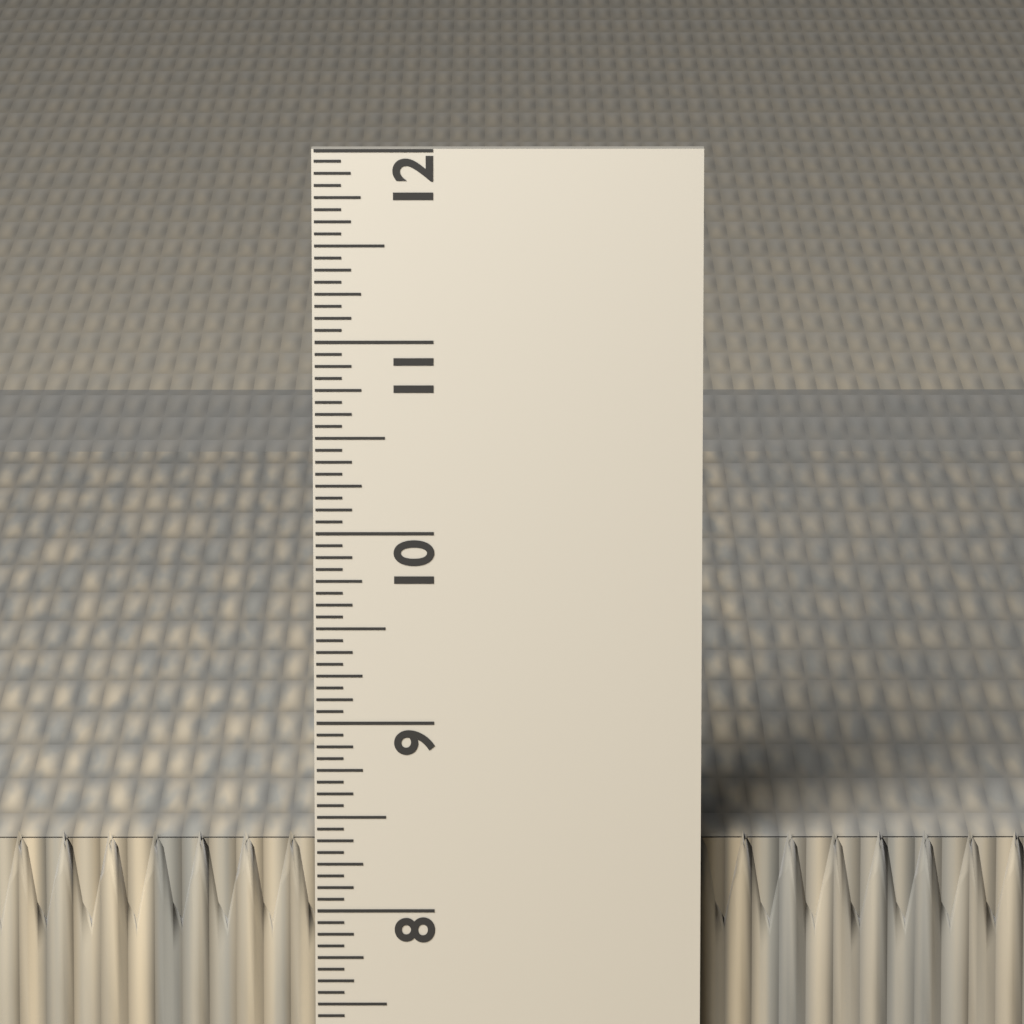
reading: 8.3750 in
